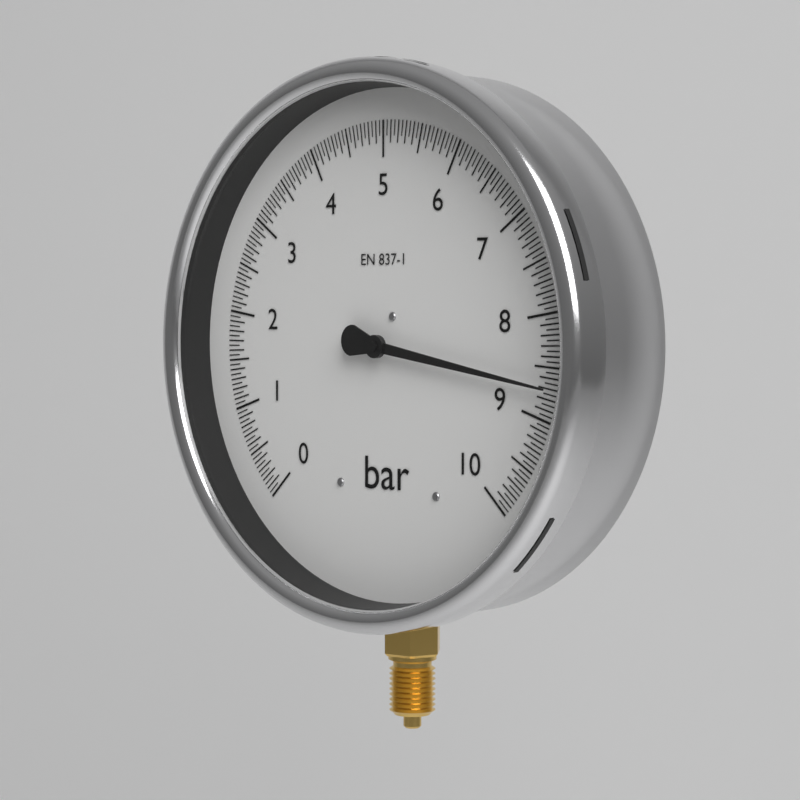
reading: 8.70 bar
